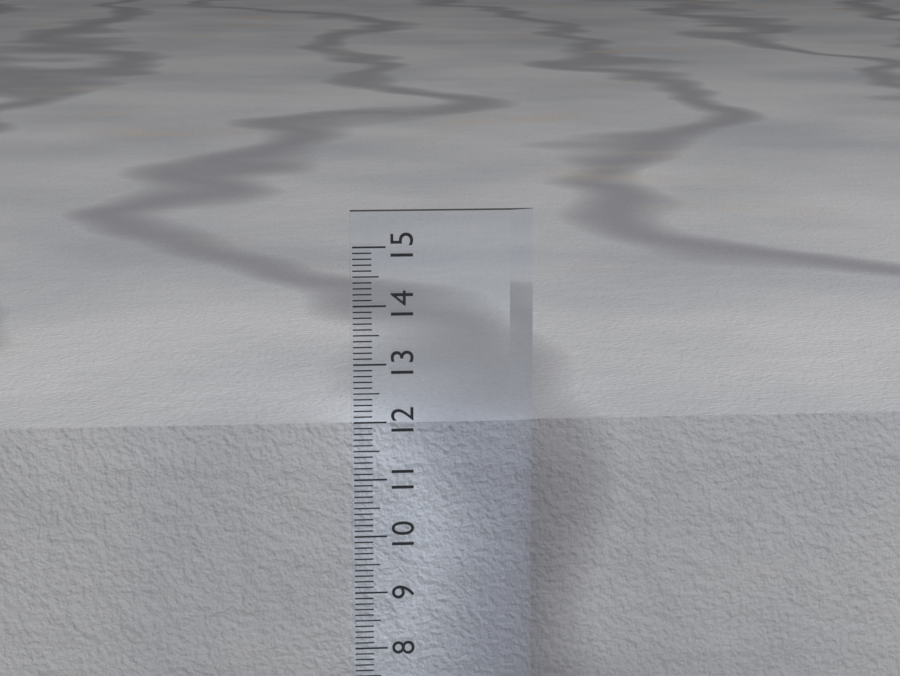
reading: 11.9 cm
